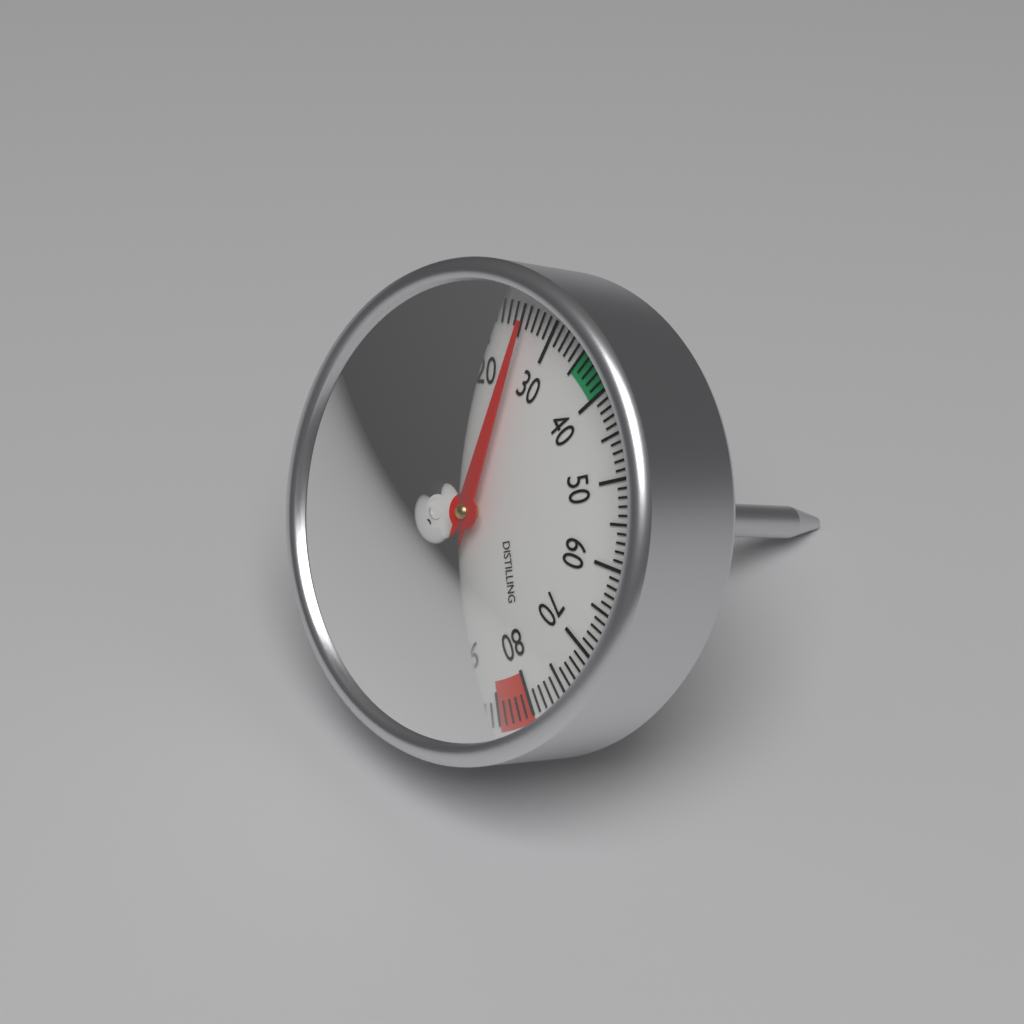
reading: 26 °C
